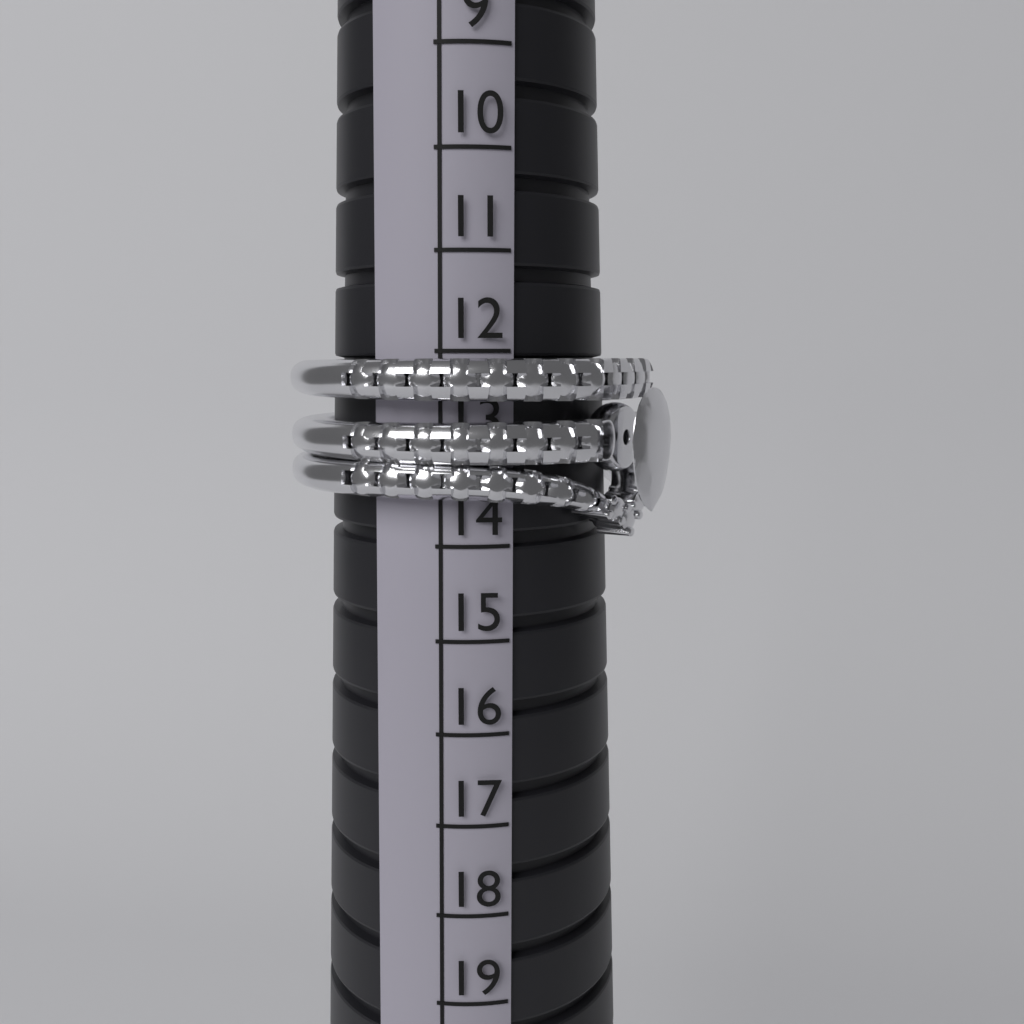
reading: 14 (no unit)
